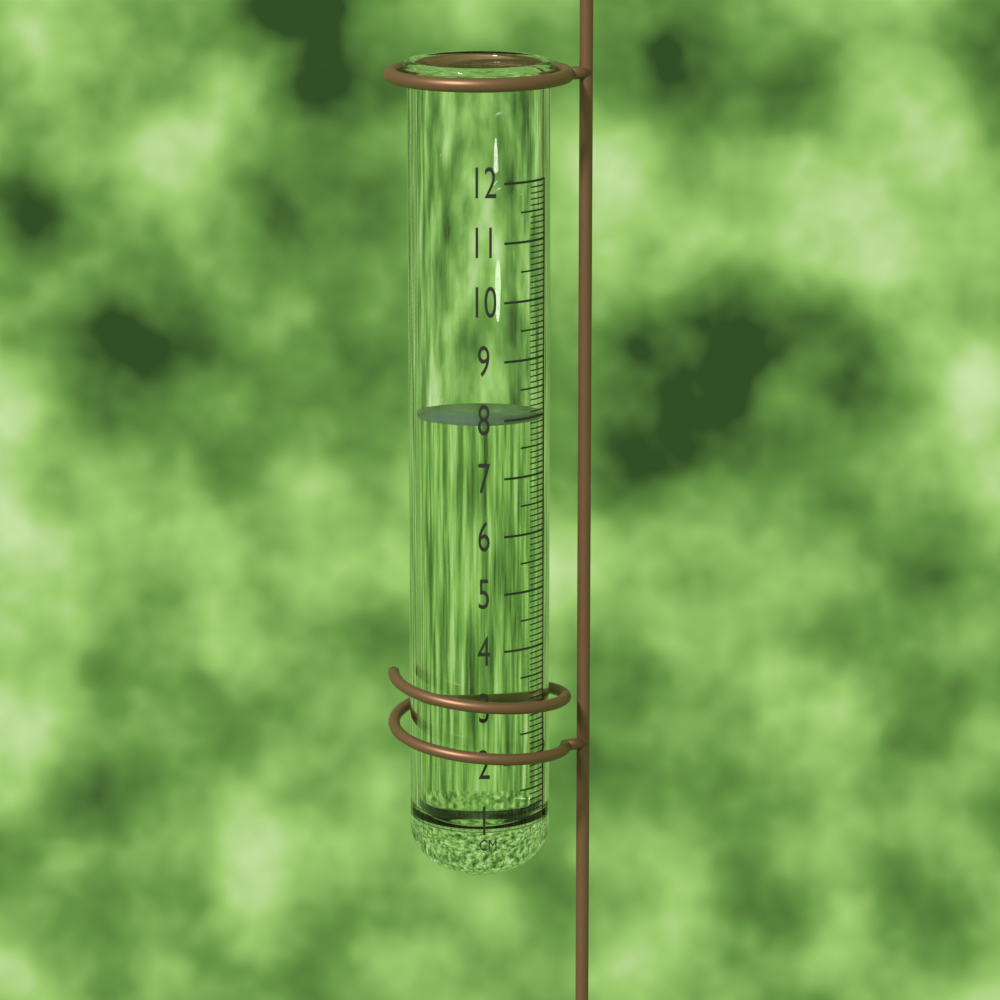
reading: 8.0 cm
